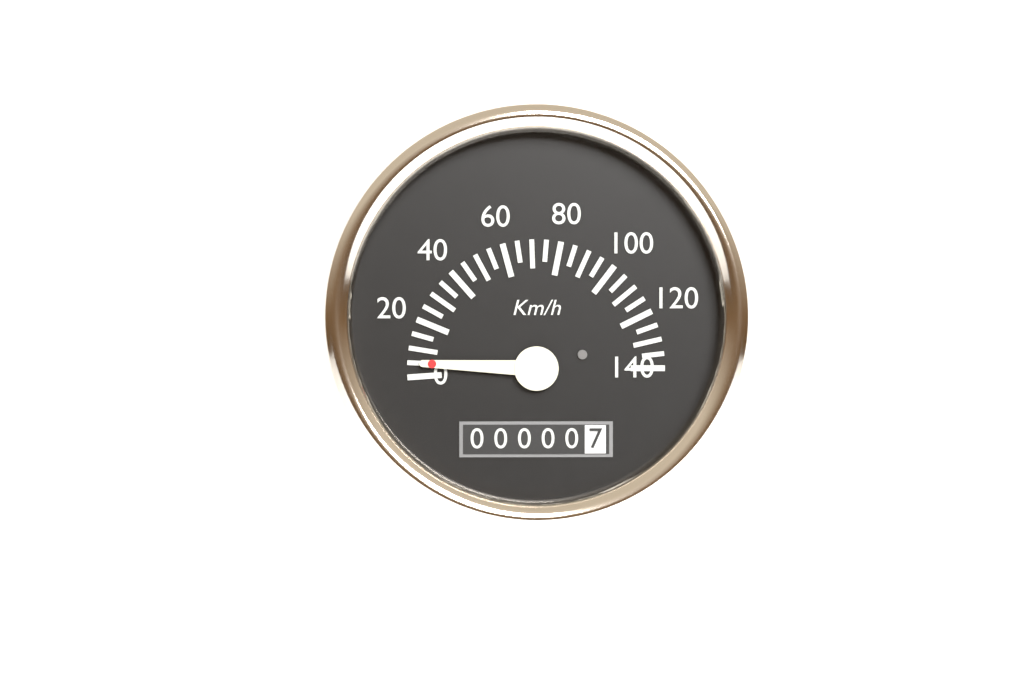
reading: 5 km/h
